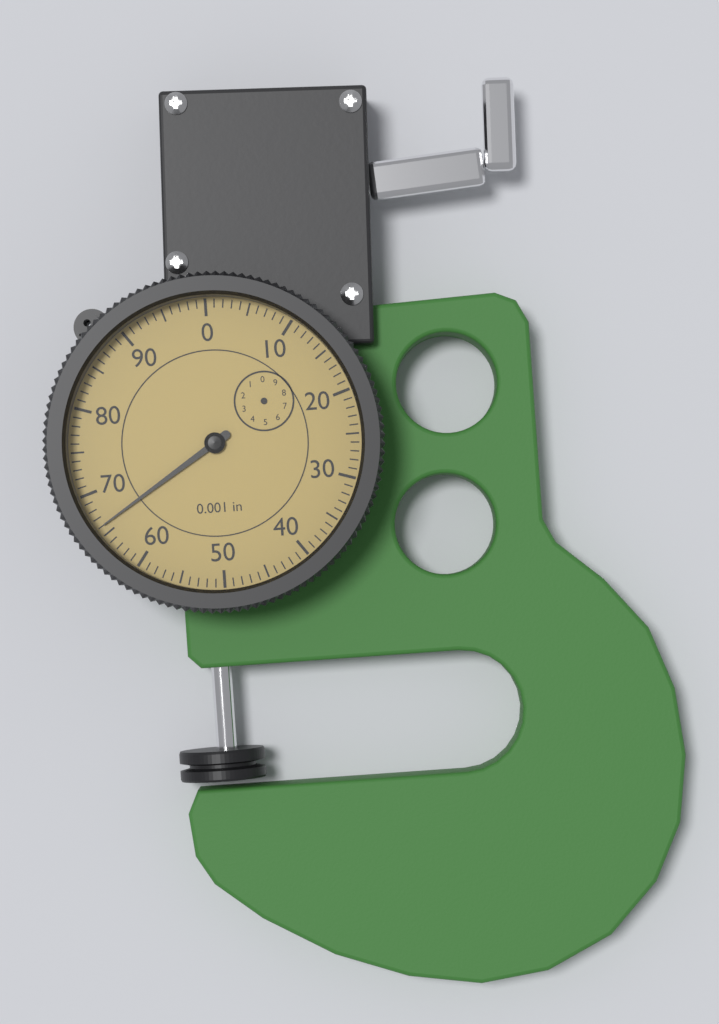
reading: 66 0.001 in
